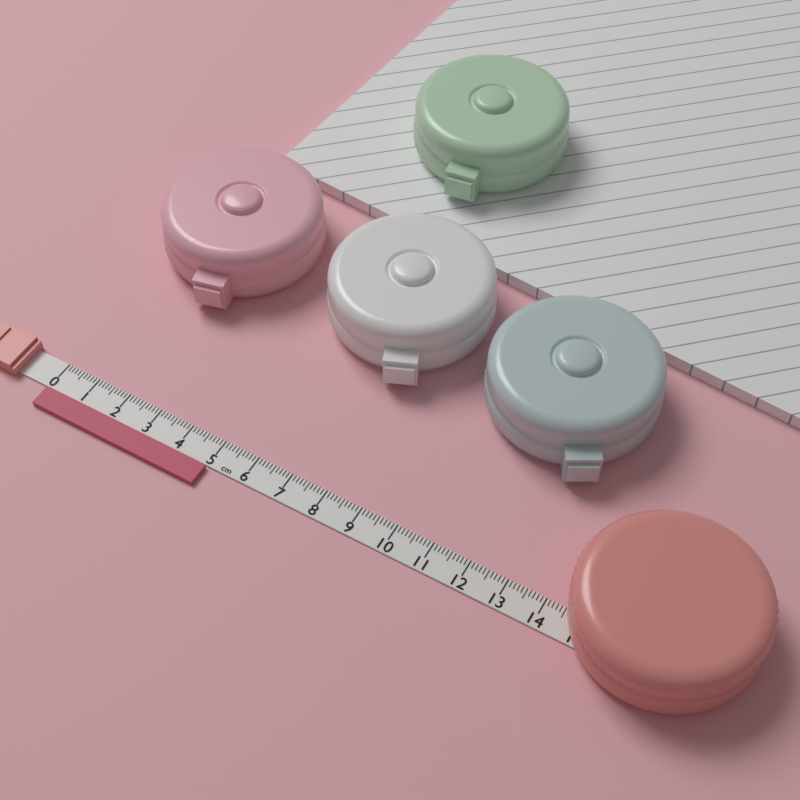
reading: 5.0 cm
